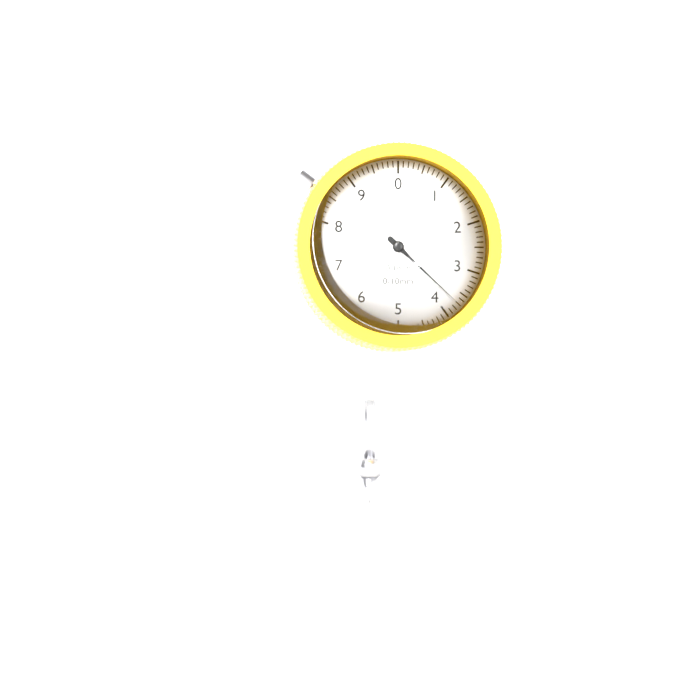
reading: 3.7 mm
